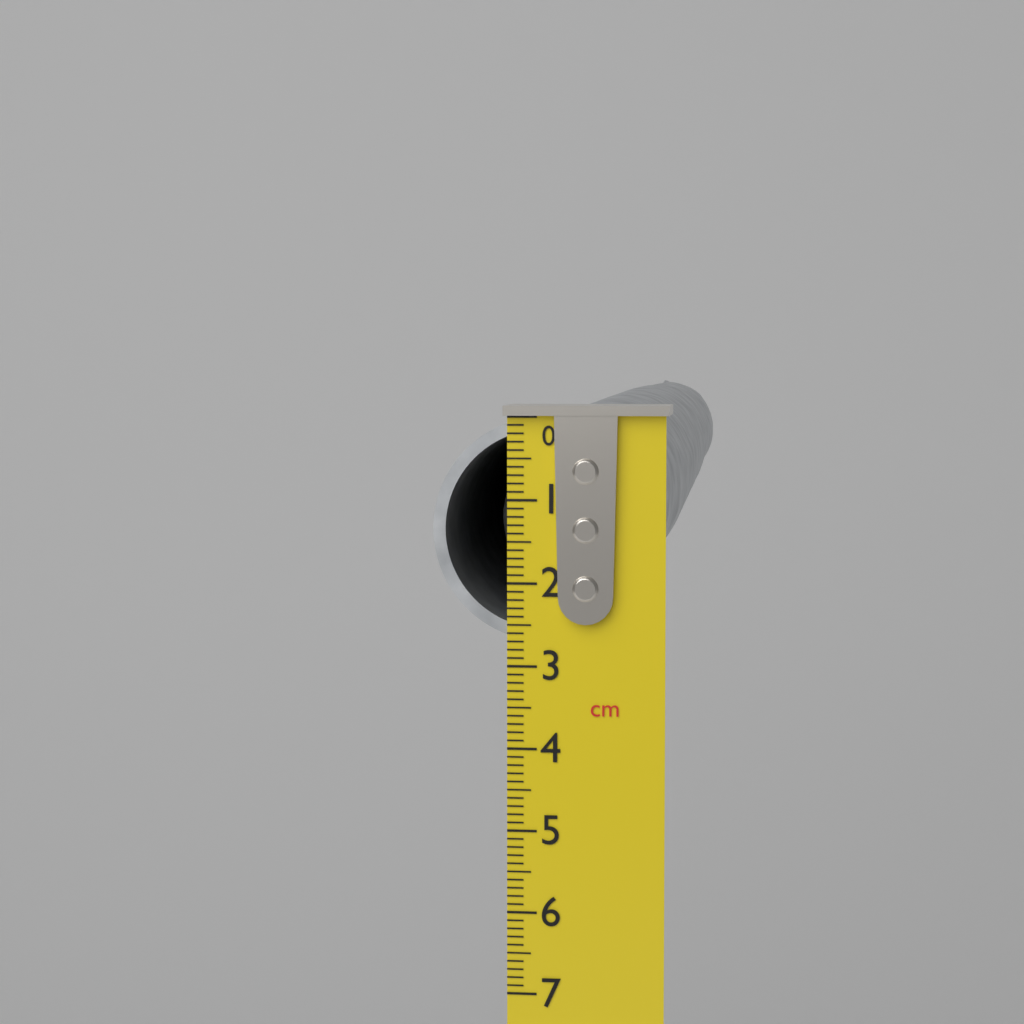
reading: 2.7 cm
